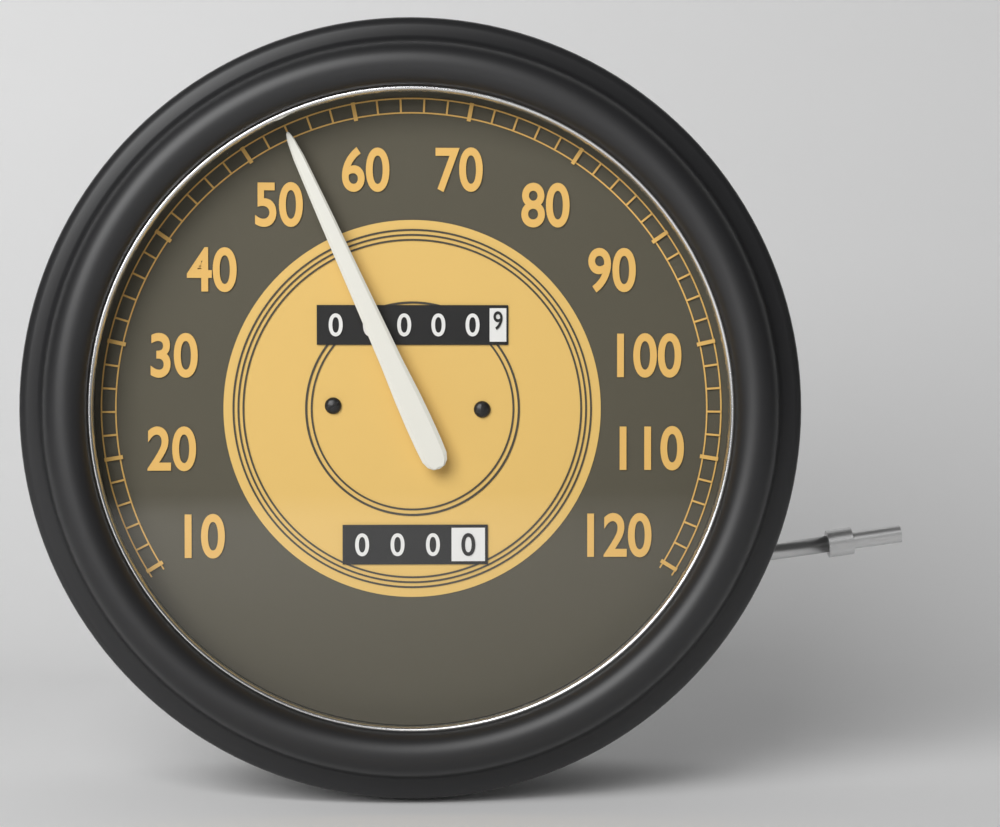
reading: 54 (no unit)
